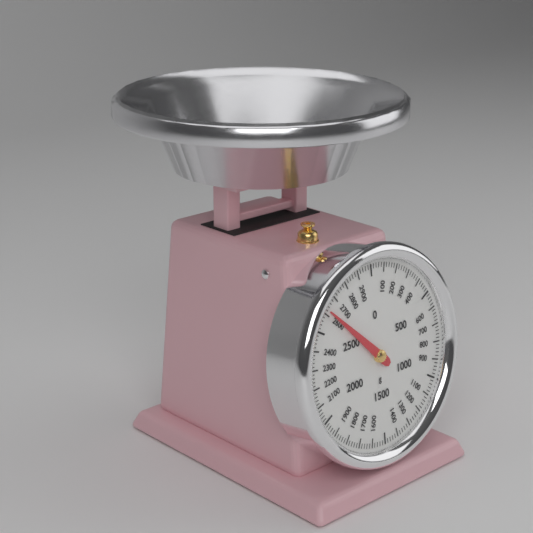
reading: 2620 g
